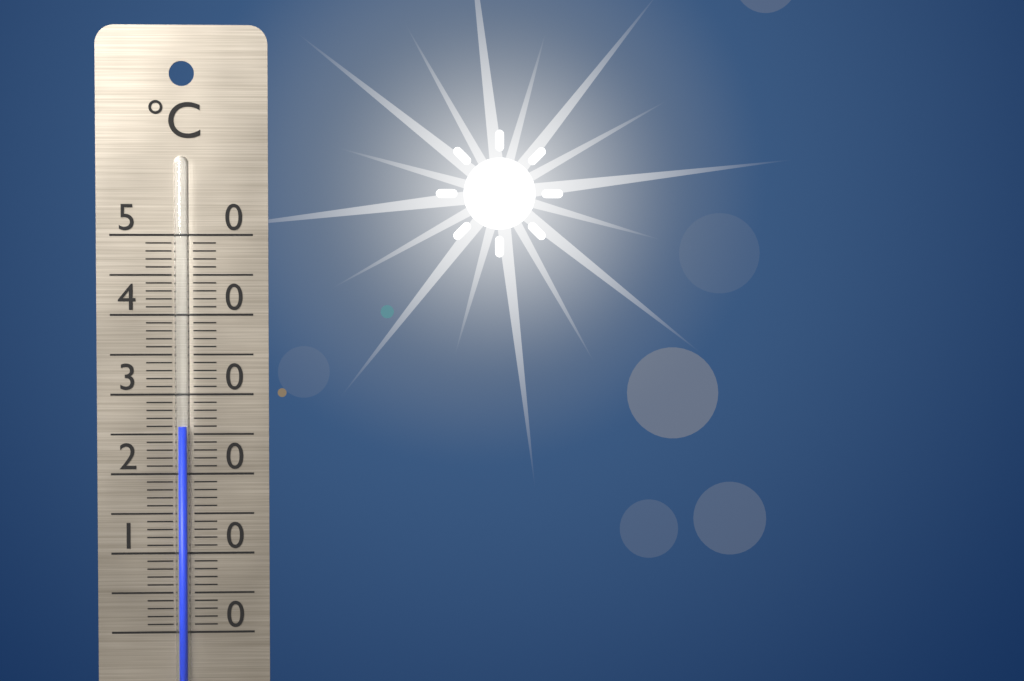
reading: 26 °C
